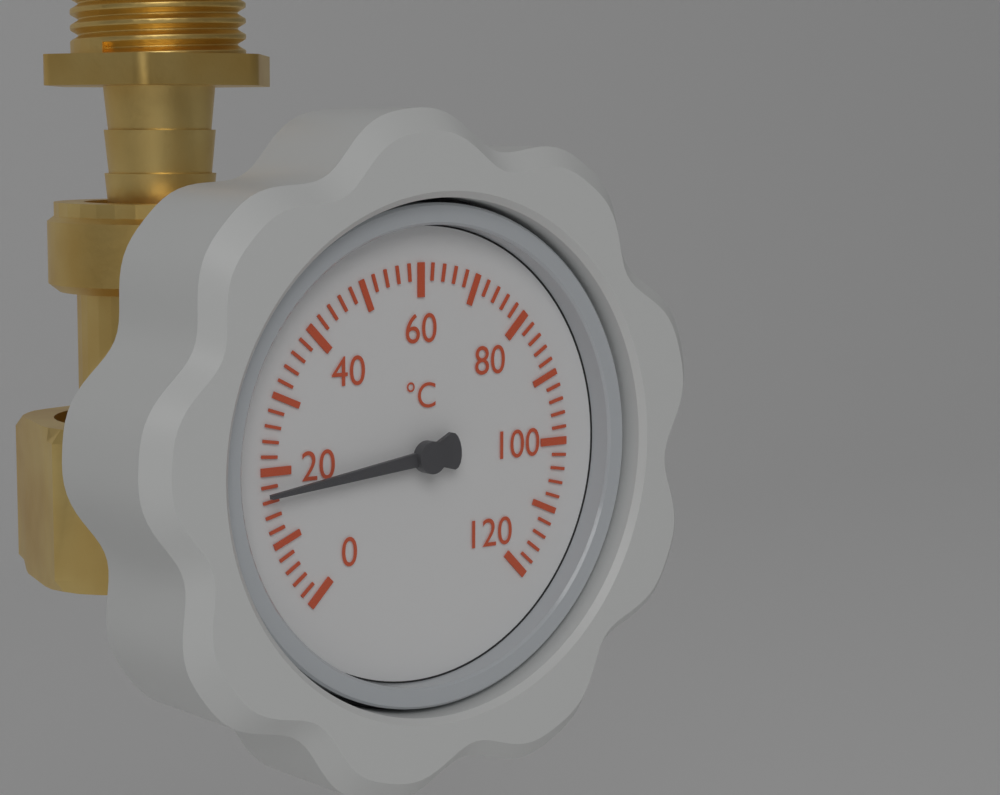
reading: 17 °C
